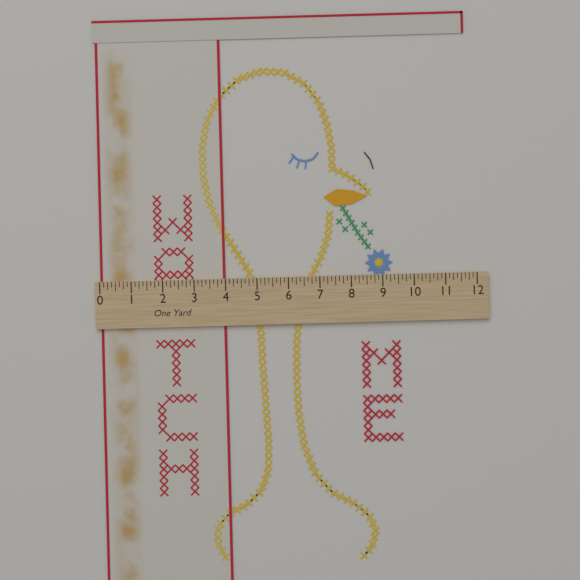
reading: 4.000 in
